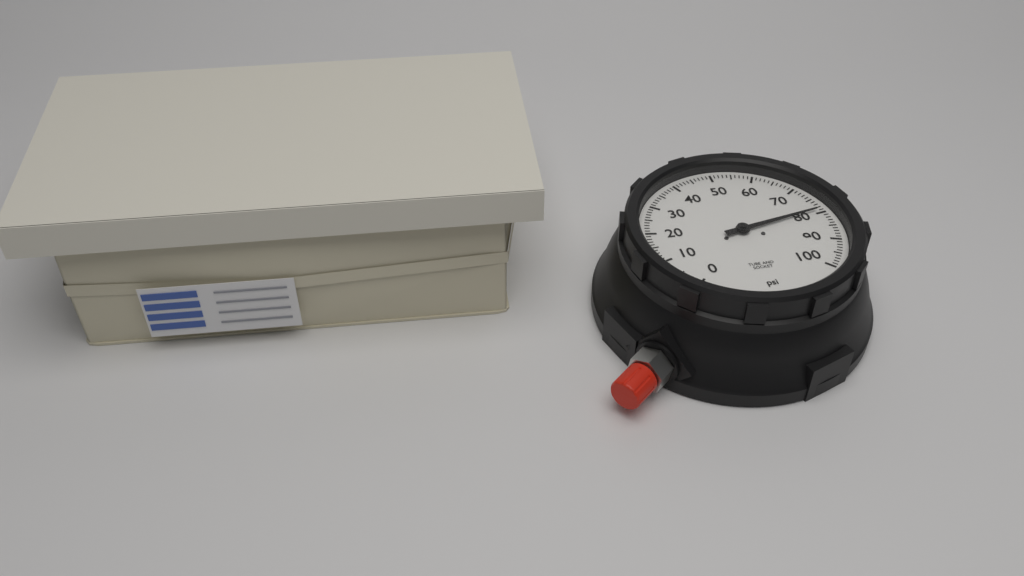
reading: 79 psi
